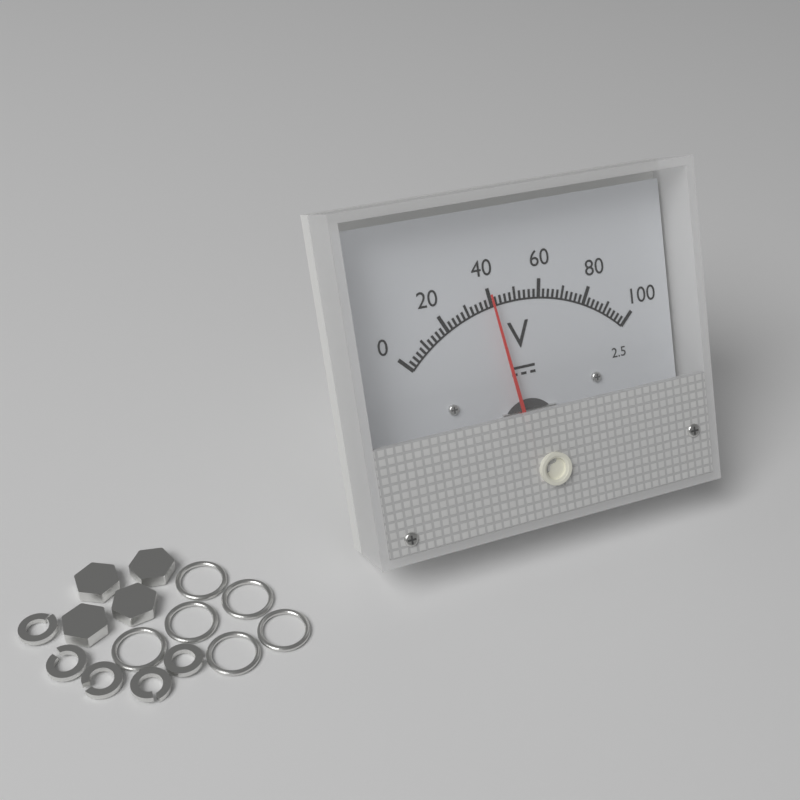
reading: 40 V
